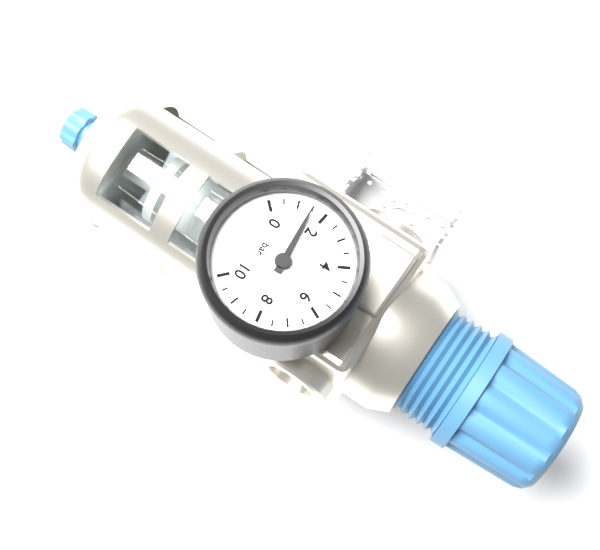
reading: 1.5 bar
